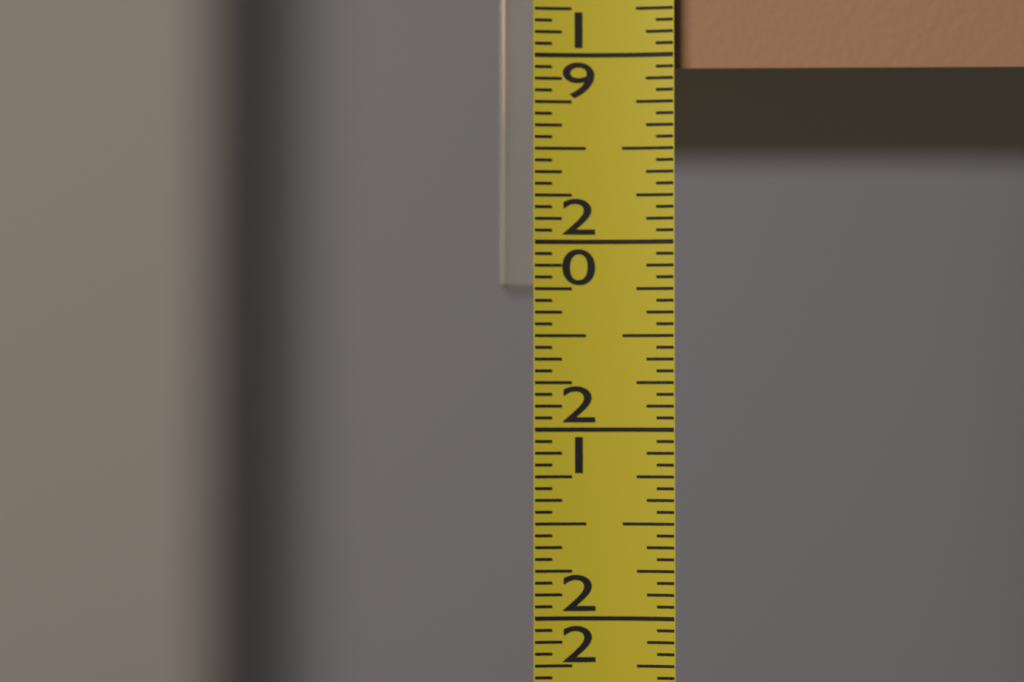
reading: 19.0625 (no unit)
